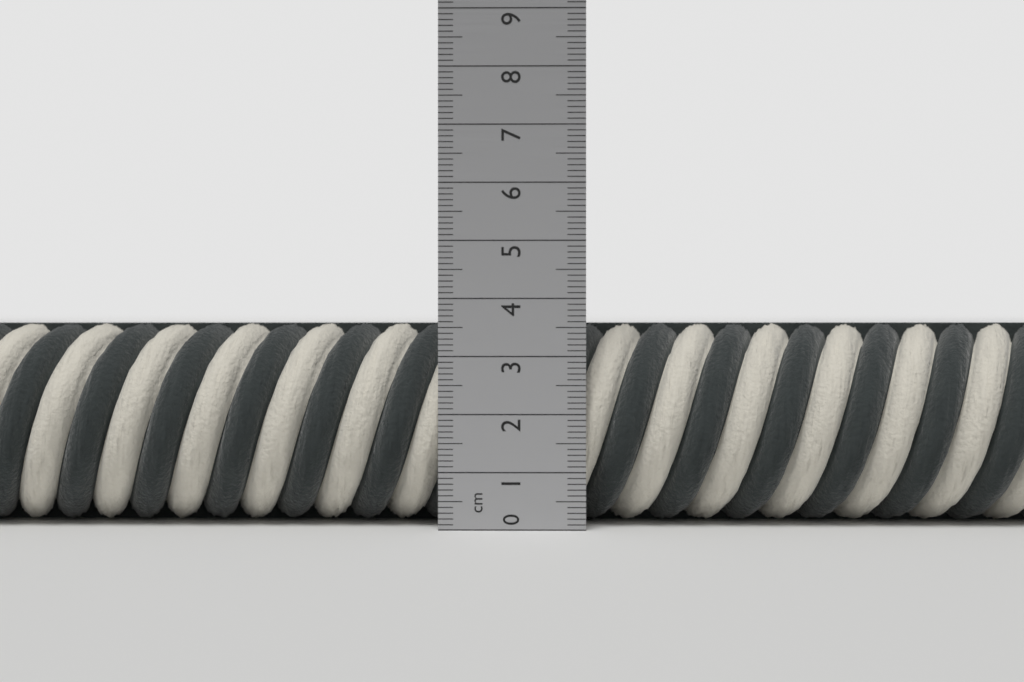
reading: 3.6 cm
